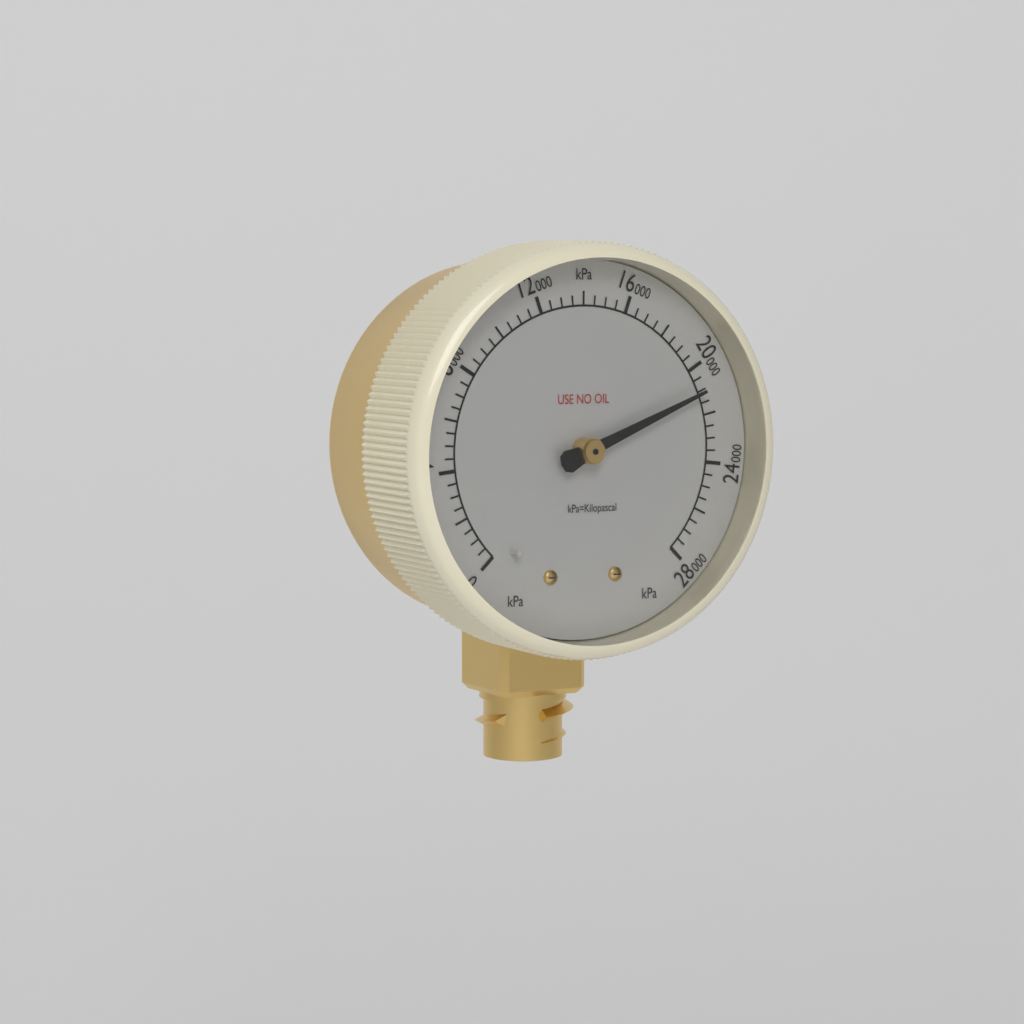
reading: 21000 kPa
